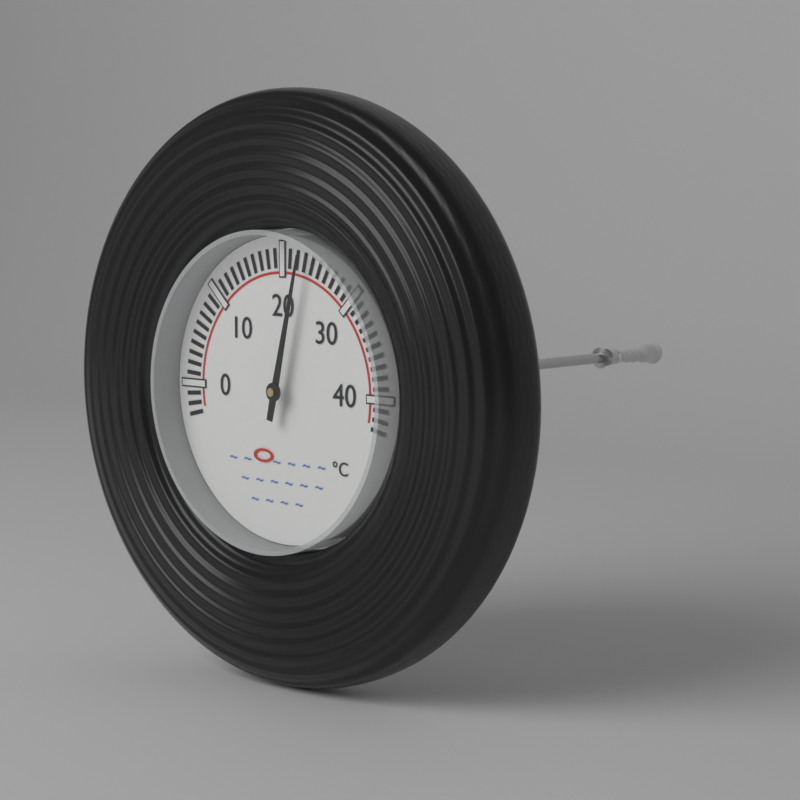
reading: 23 °C
